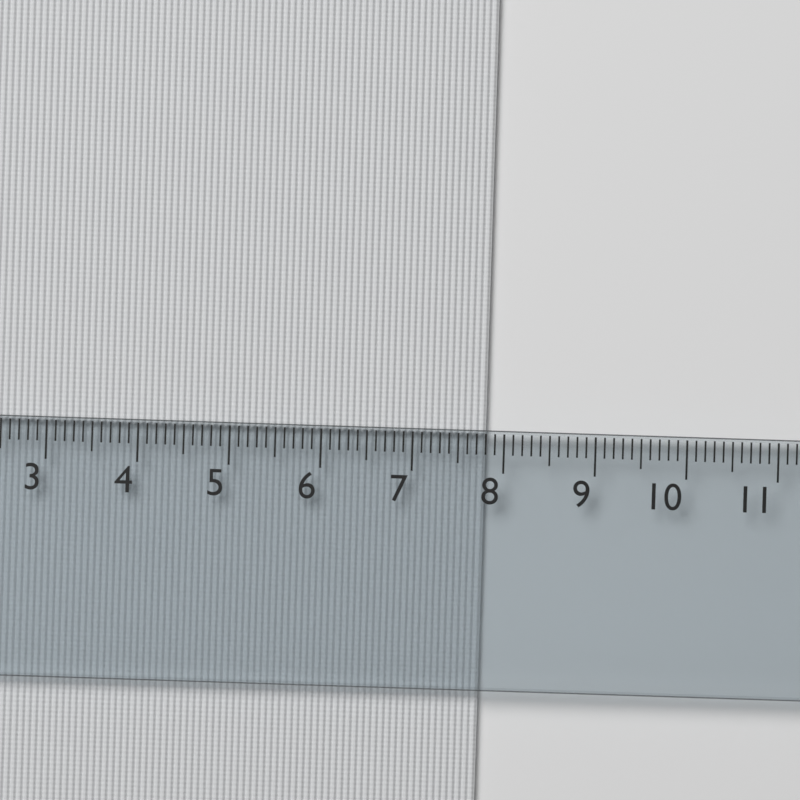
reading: 7.8 cm
